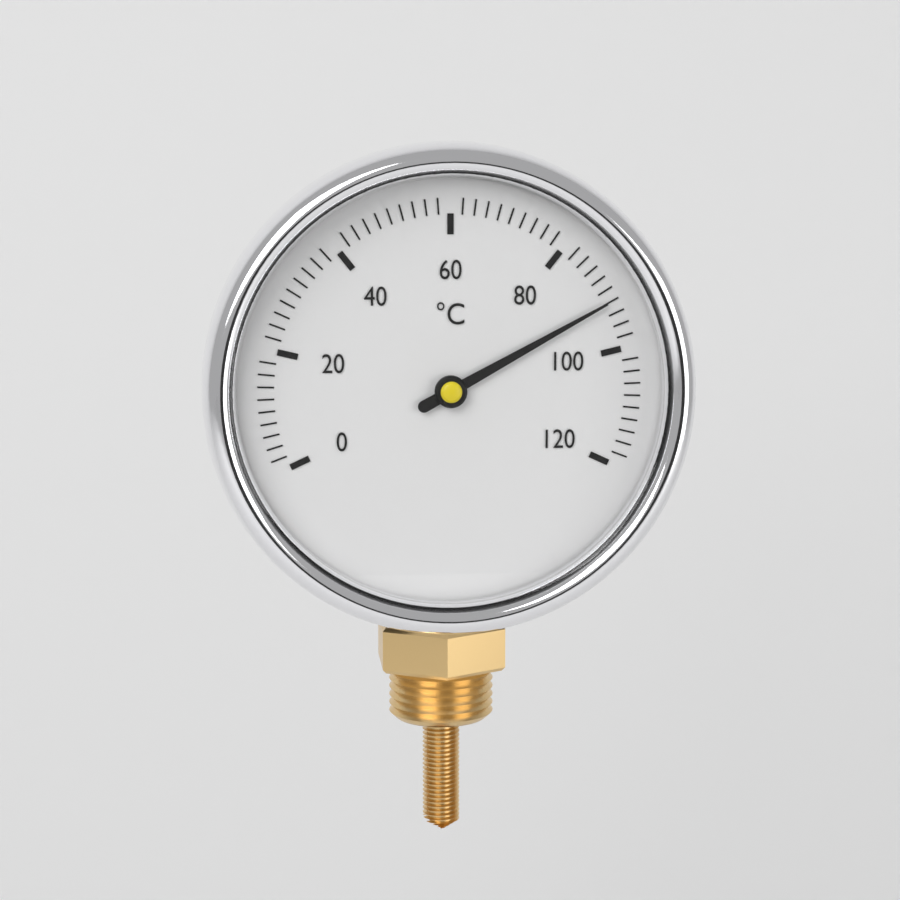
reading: 92 °C
